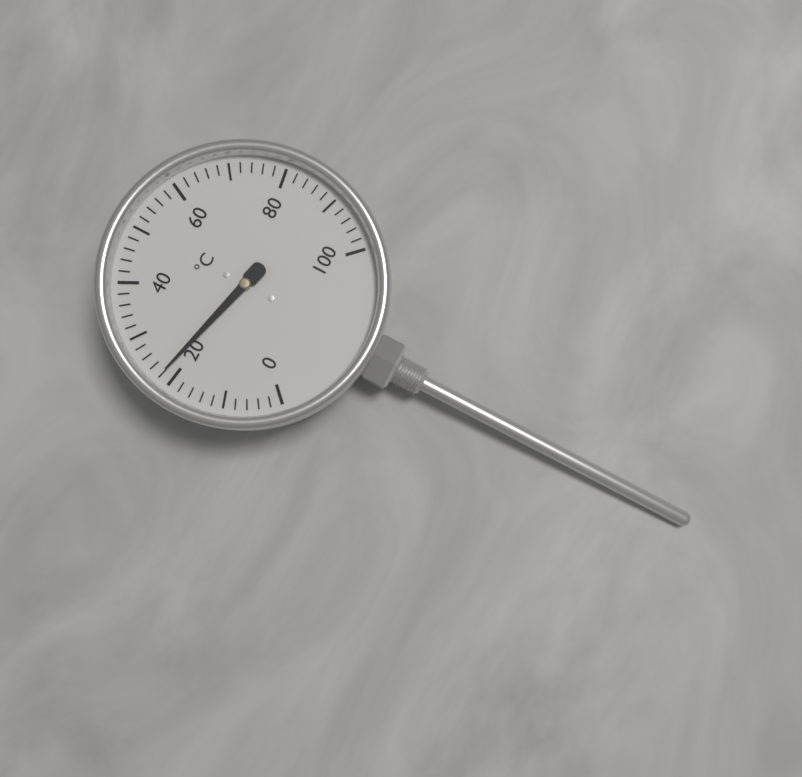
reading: 22 °C
